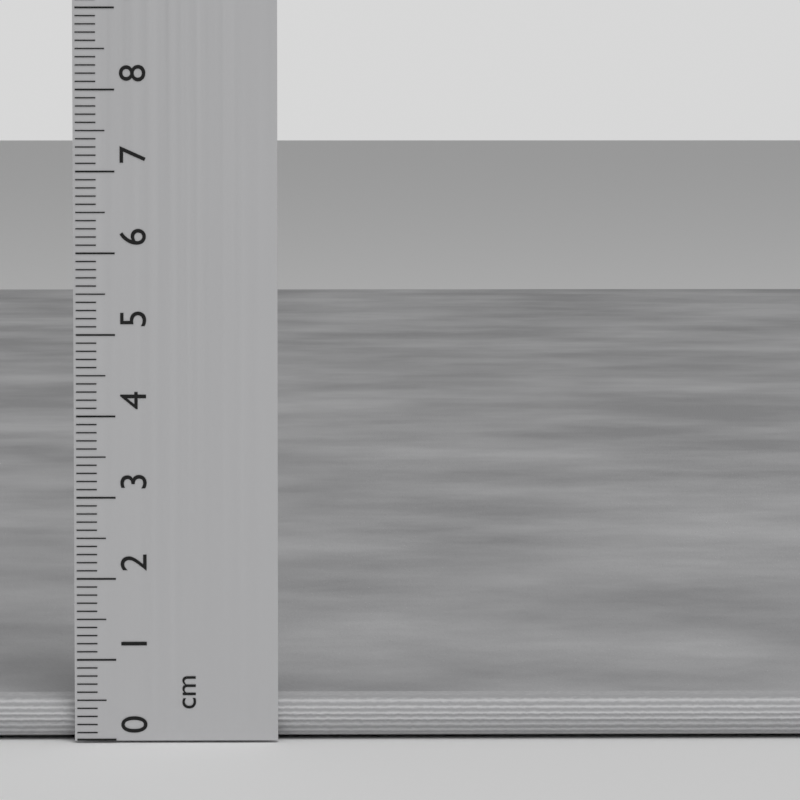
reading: 0.5 cm
